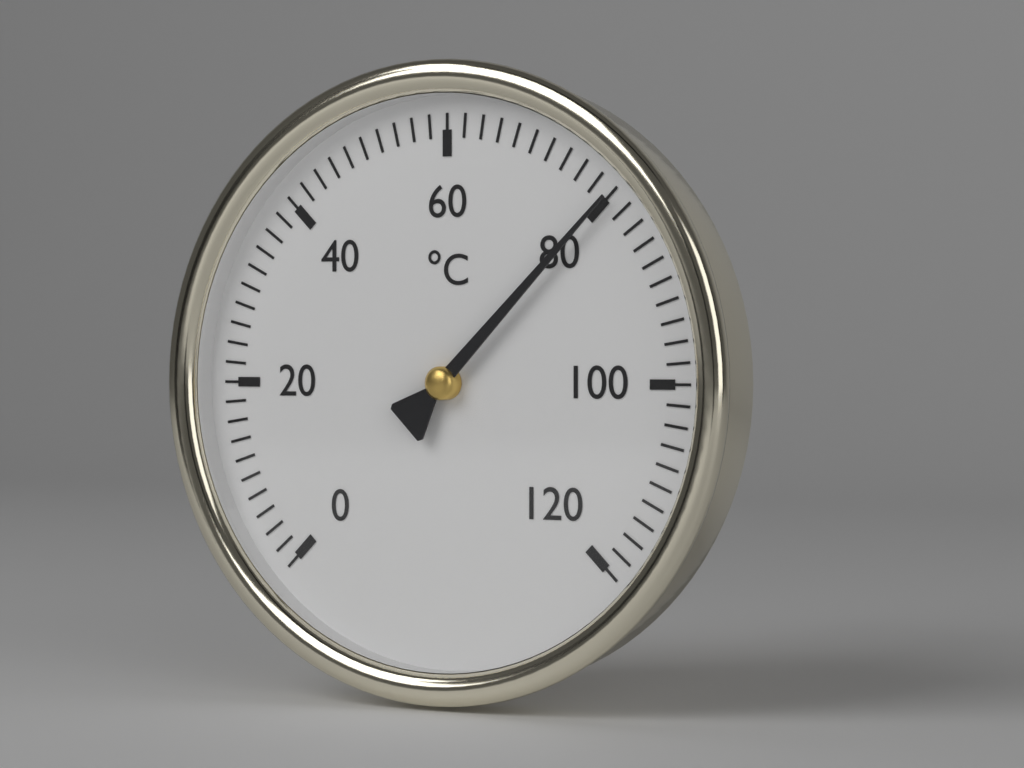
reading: 80 °C
